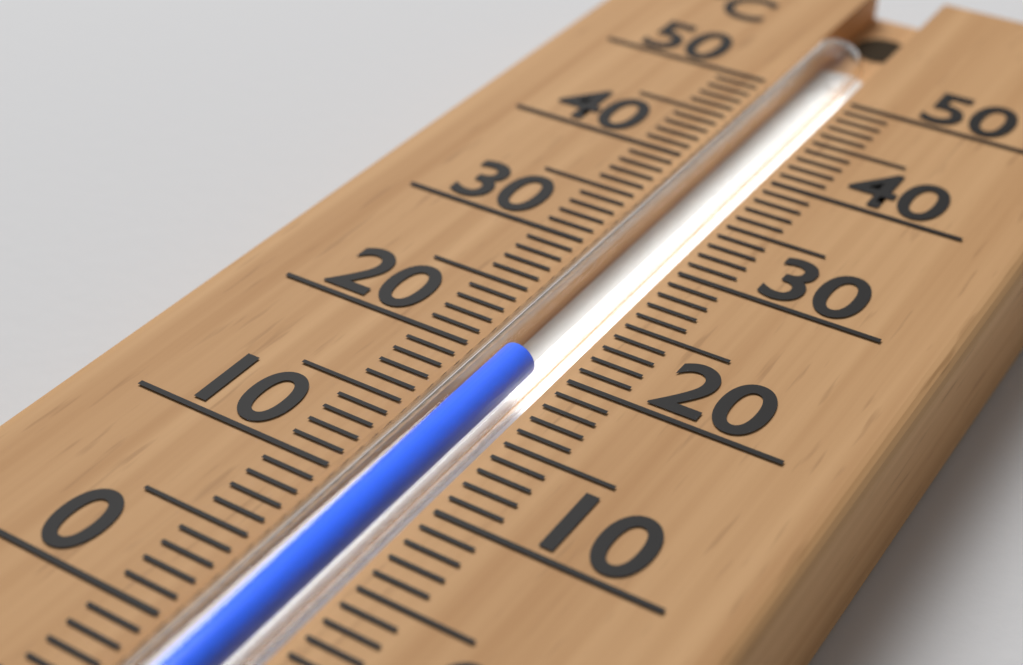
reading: 20 °C
